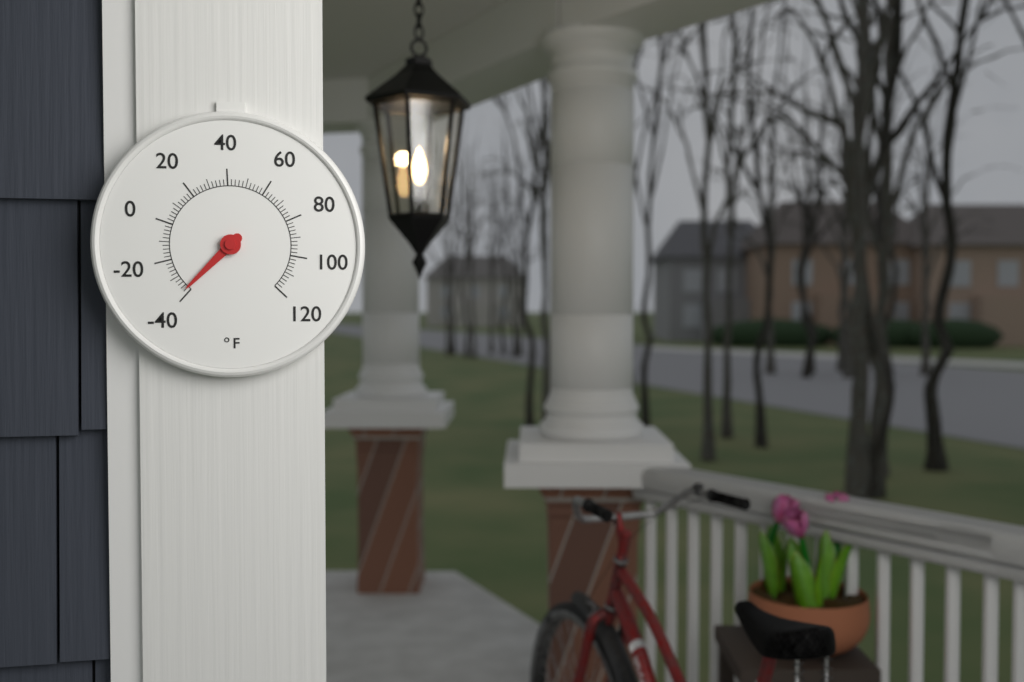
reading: -38 °F
